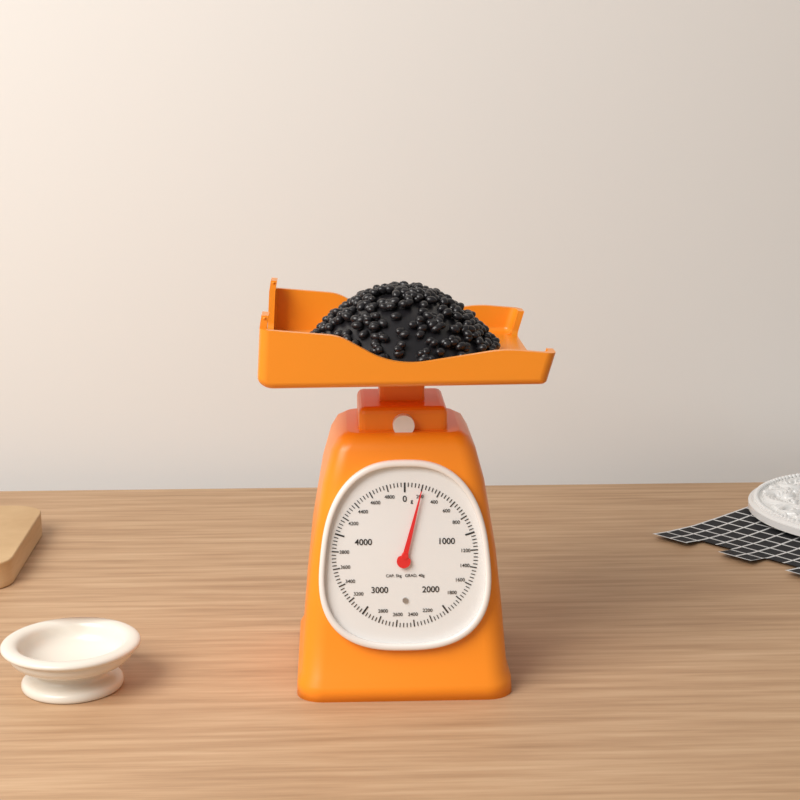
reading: 200 g
